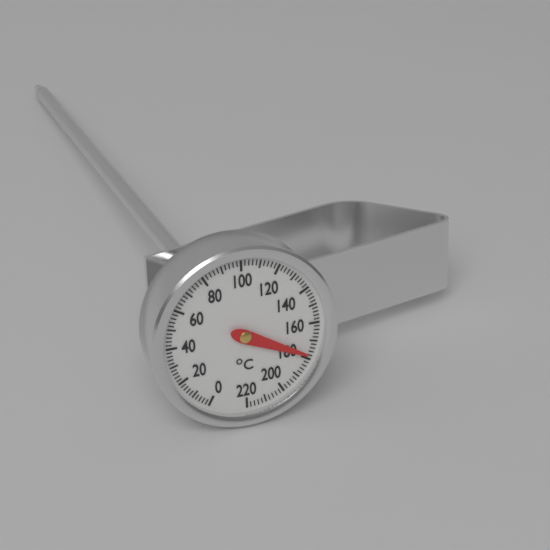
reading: 178 °C
